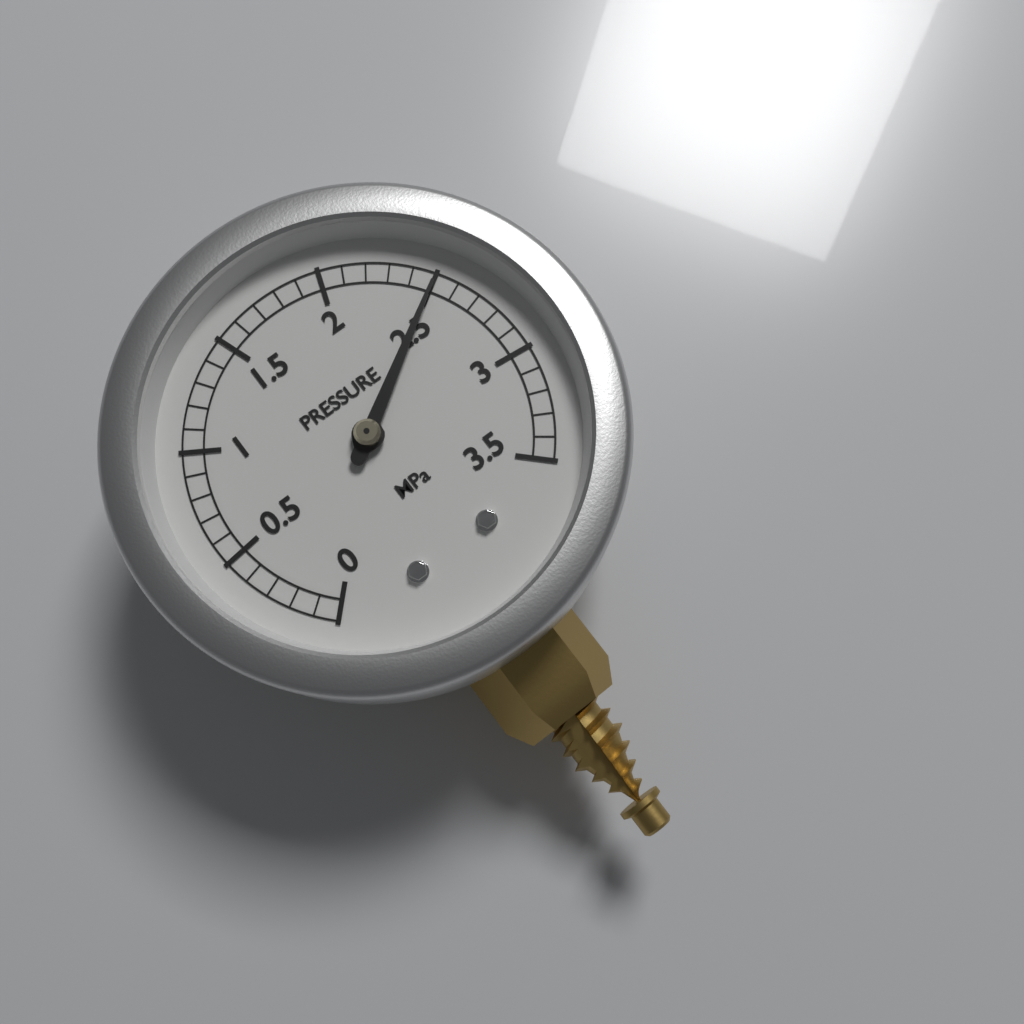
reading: 2.5 MPa
